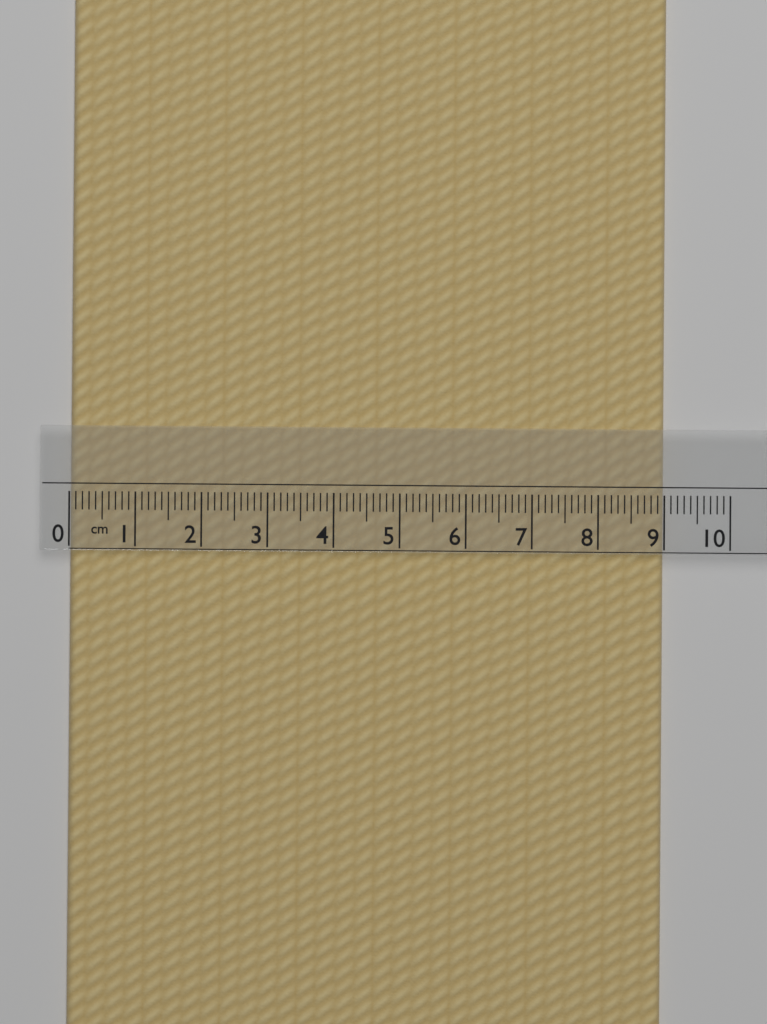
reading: 9.0 cm
